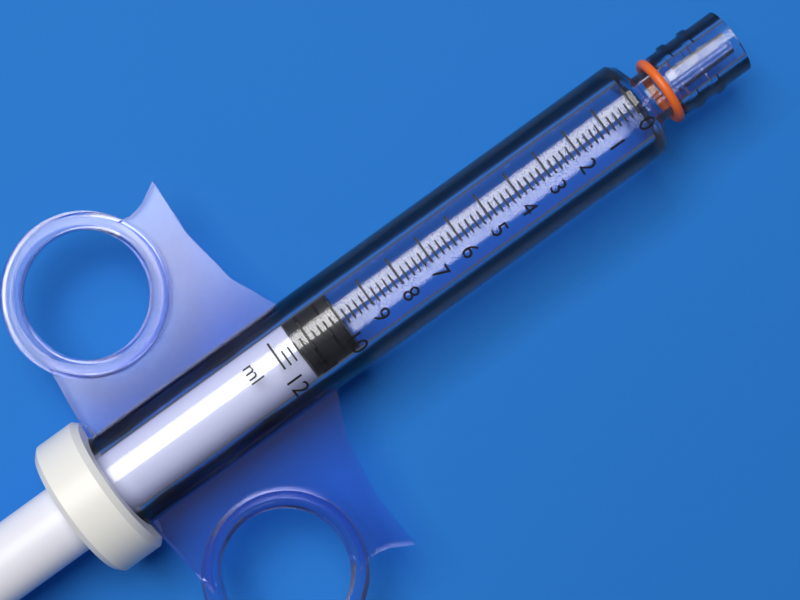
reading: 10.0 ml
